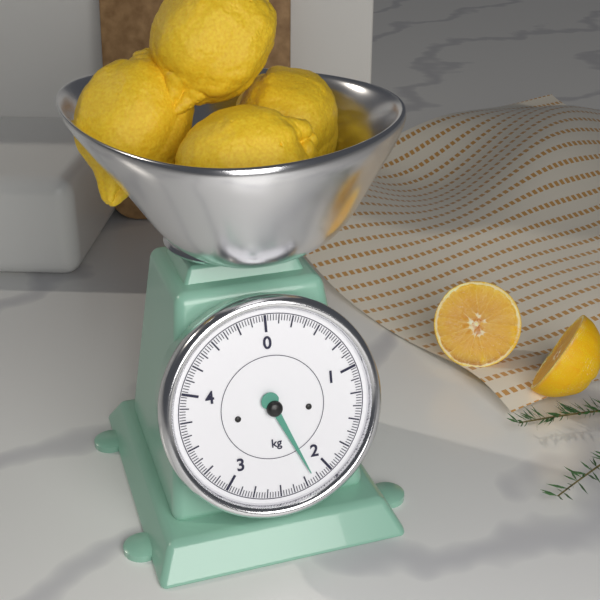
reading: 2.175 kg
